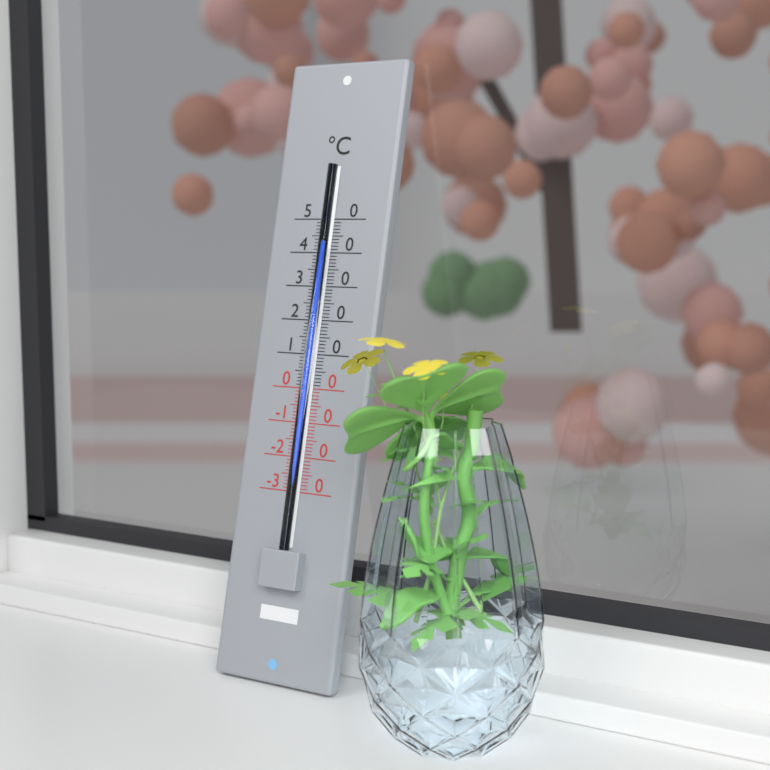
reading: 42 °C
